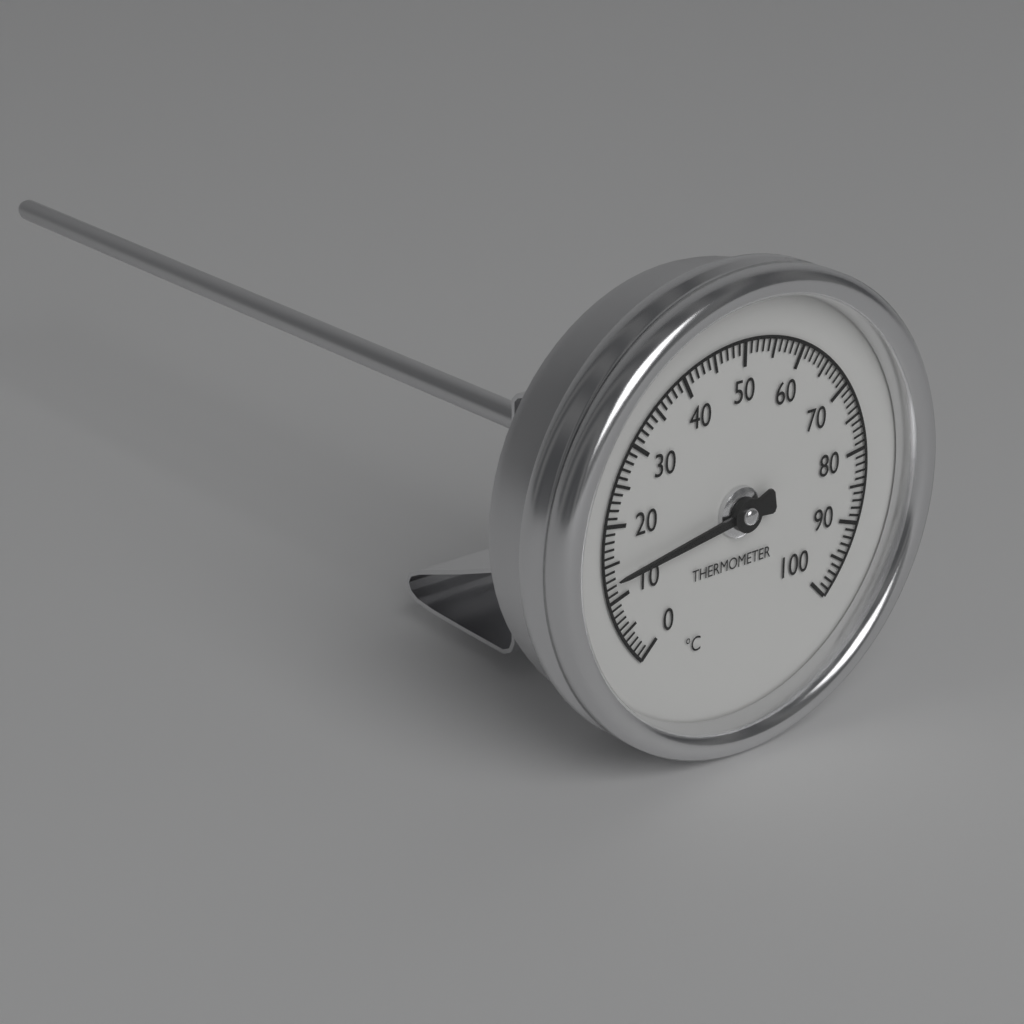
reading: 13 °C
